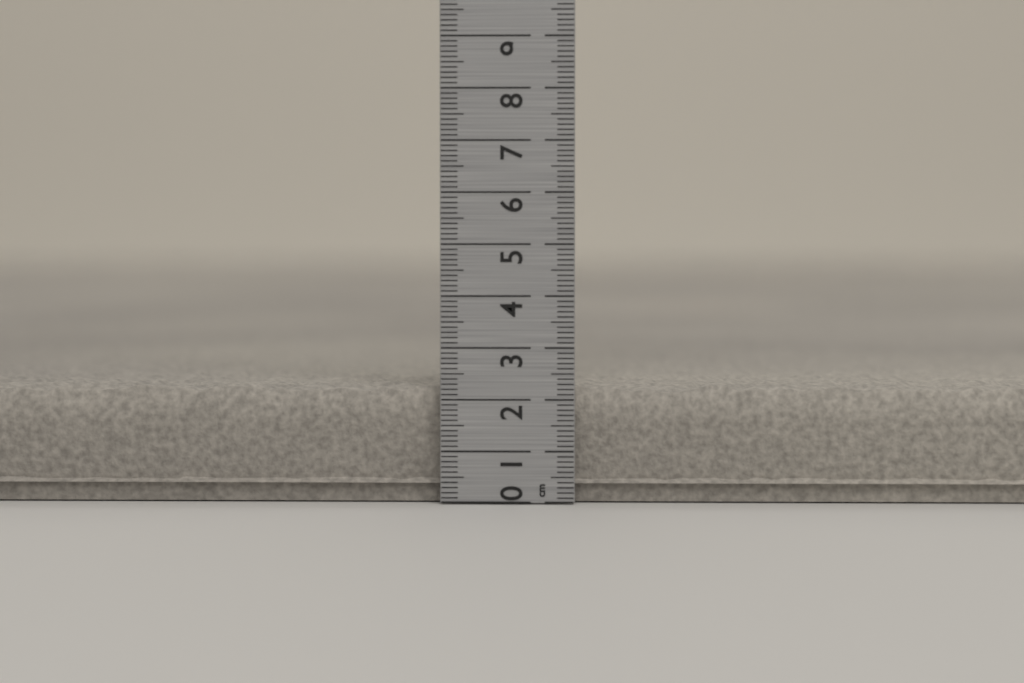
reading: 2.3 cm
